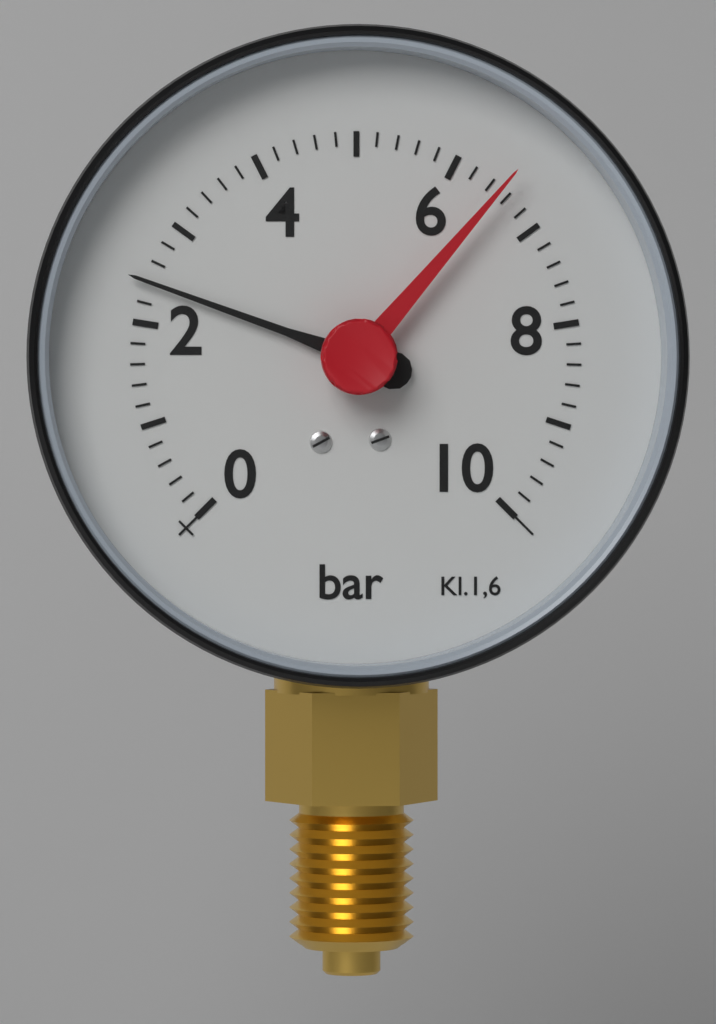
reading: 2.4 bar
